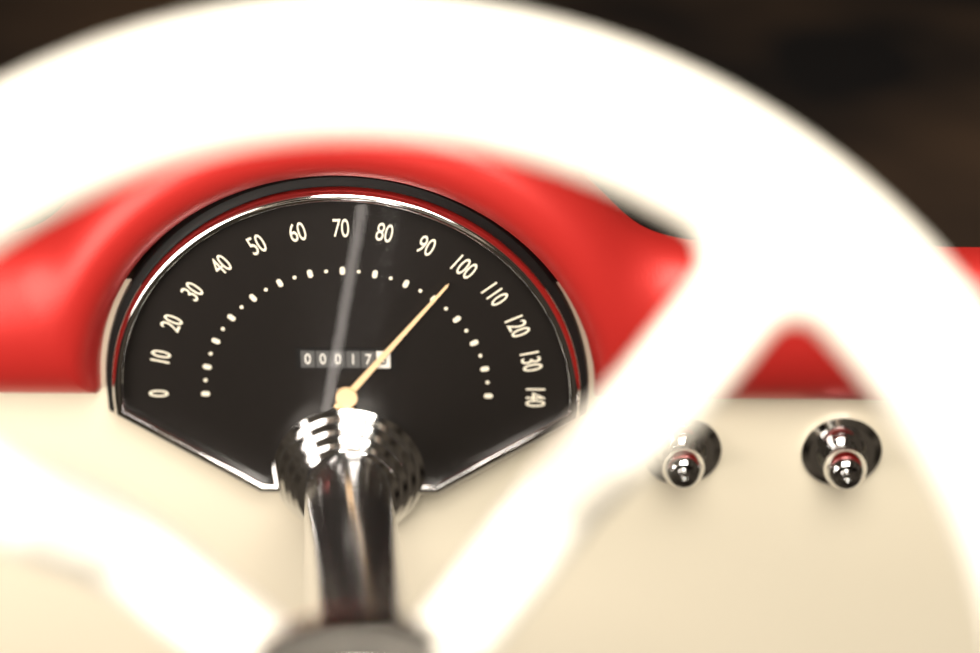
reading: 100 (no unit)
